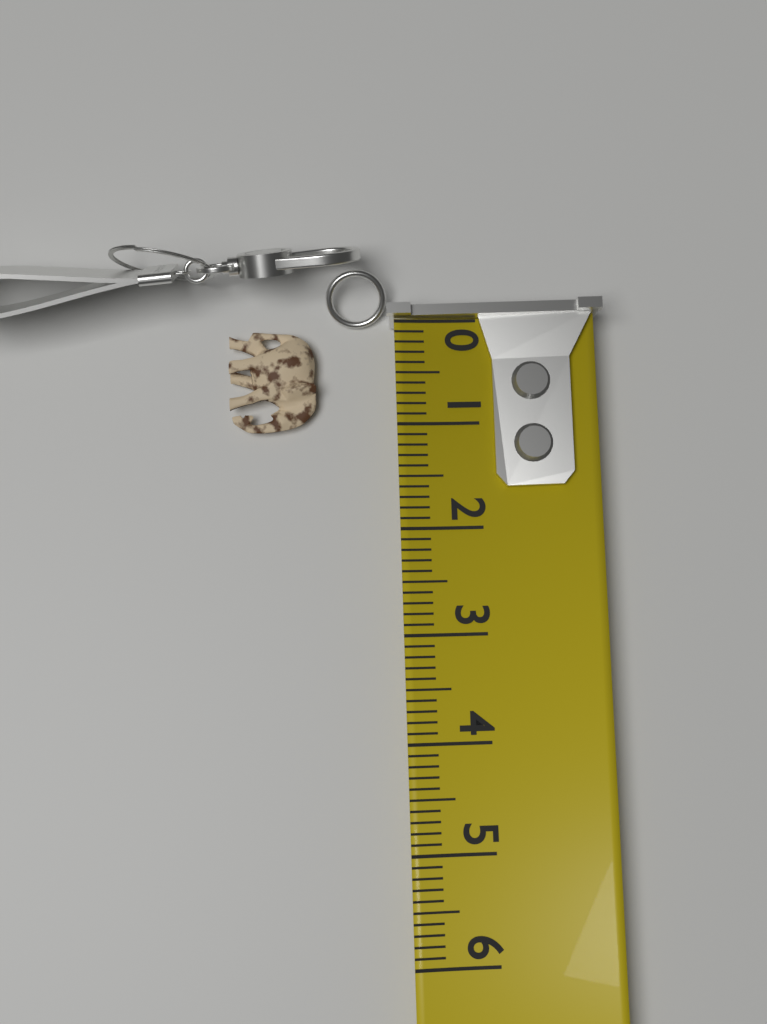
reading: 1.0 (no unit)
